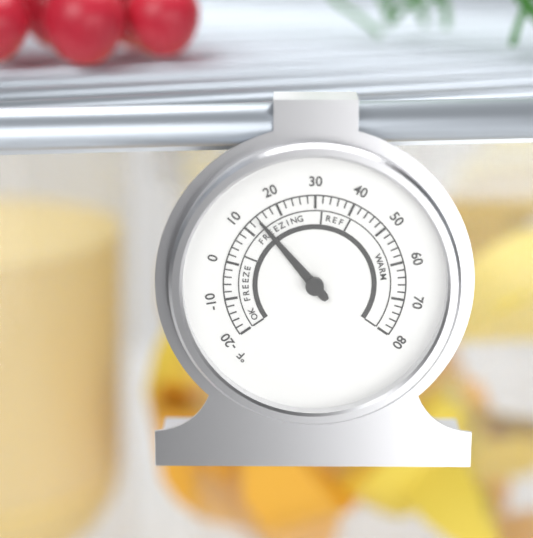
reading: 14 °F
